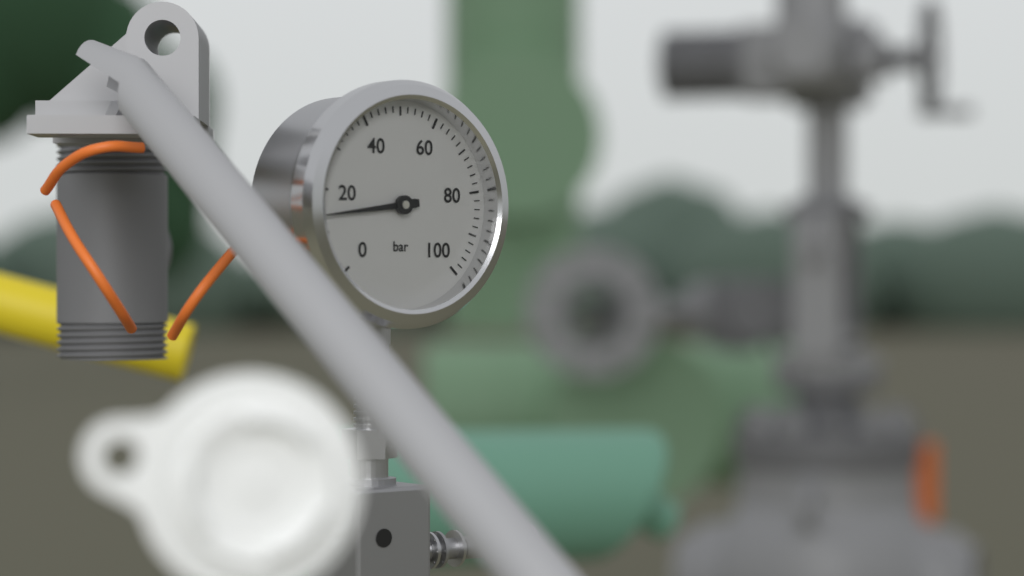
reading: 14 bar
